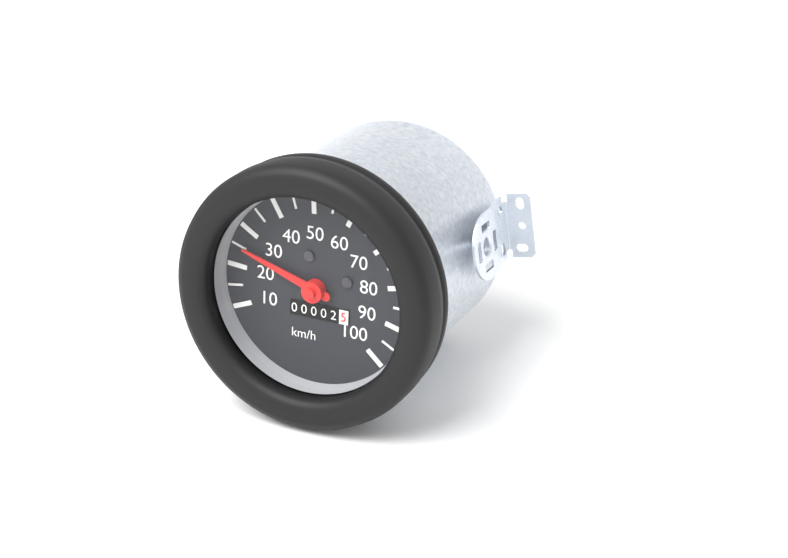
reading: 25 km/h
